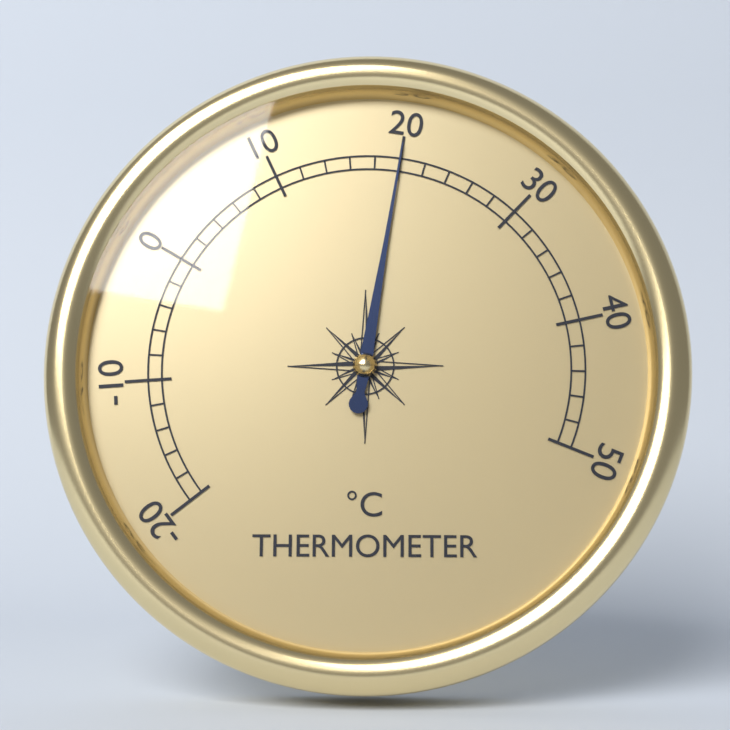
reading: 20 °C
